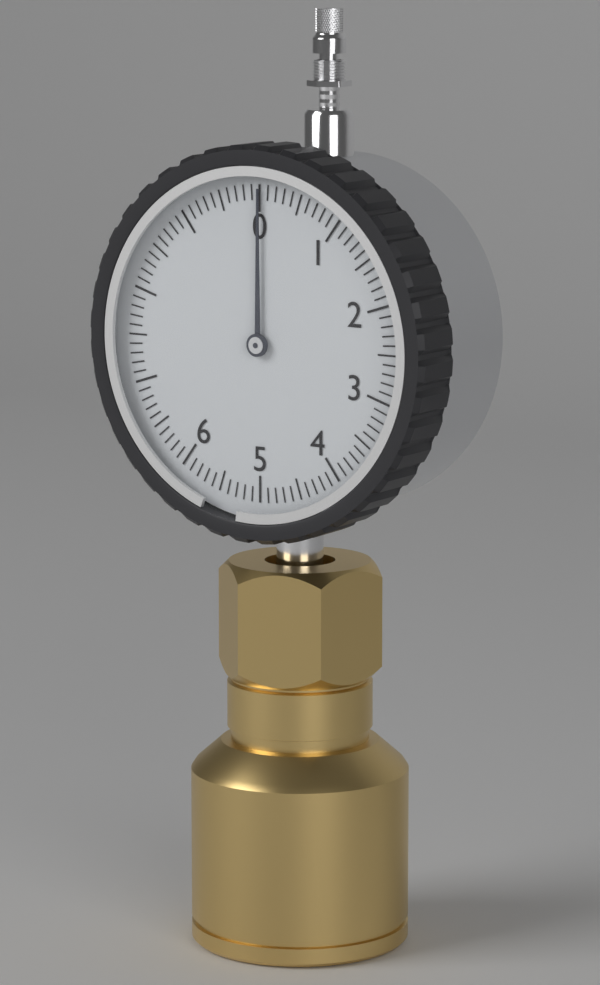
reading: 0.0 (no unit)
